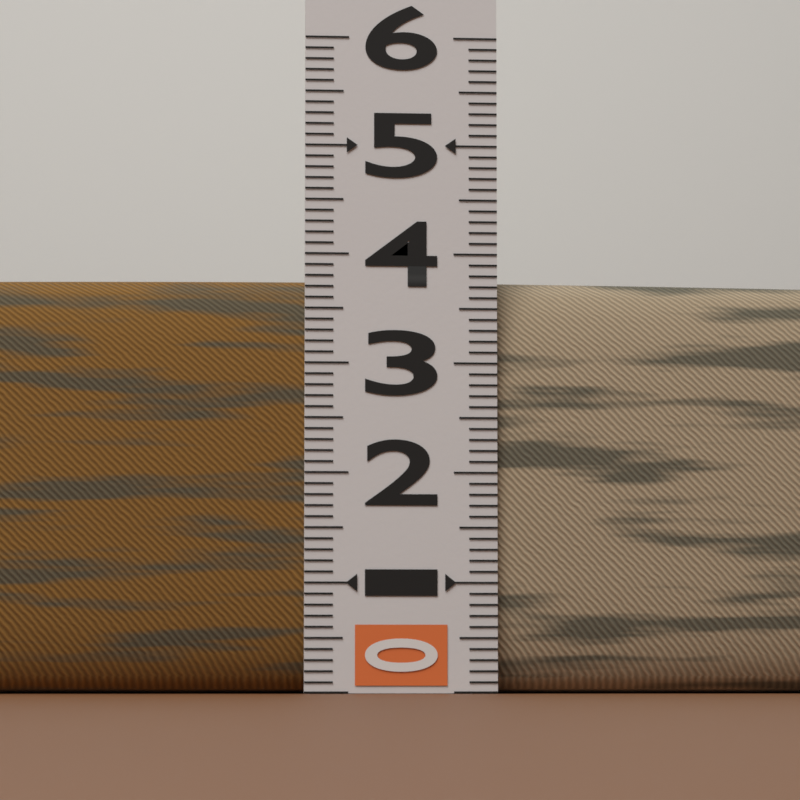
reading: 3.8 (no unit)
